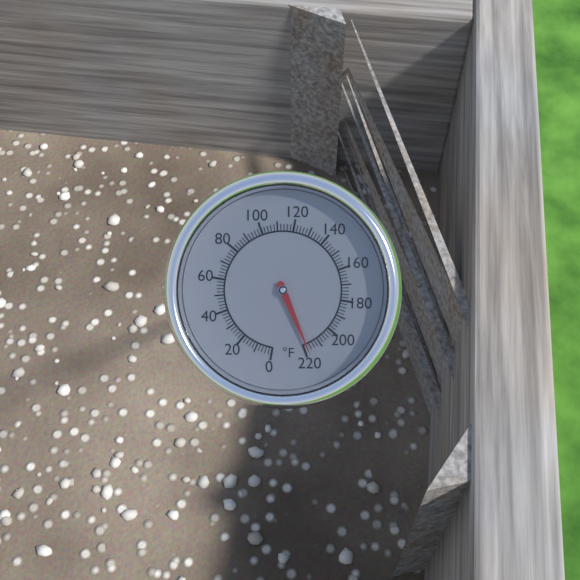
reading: 218 °F
